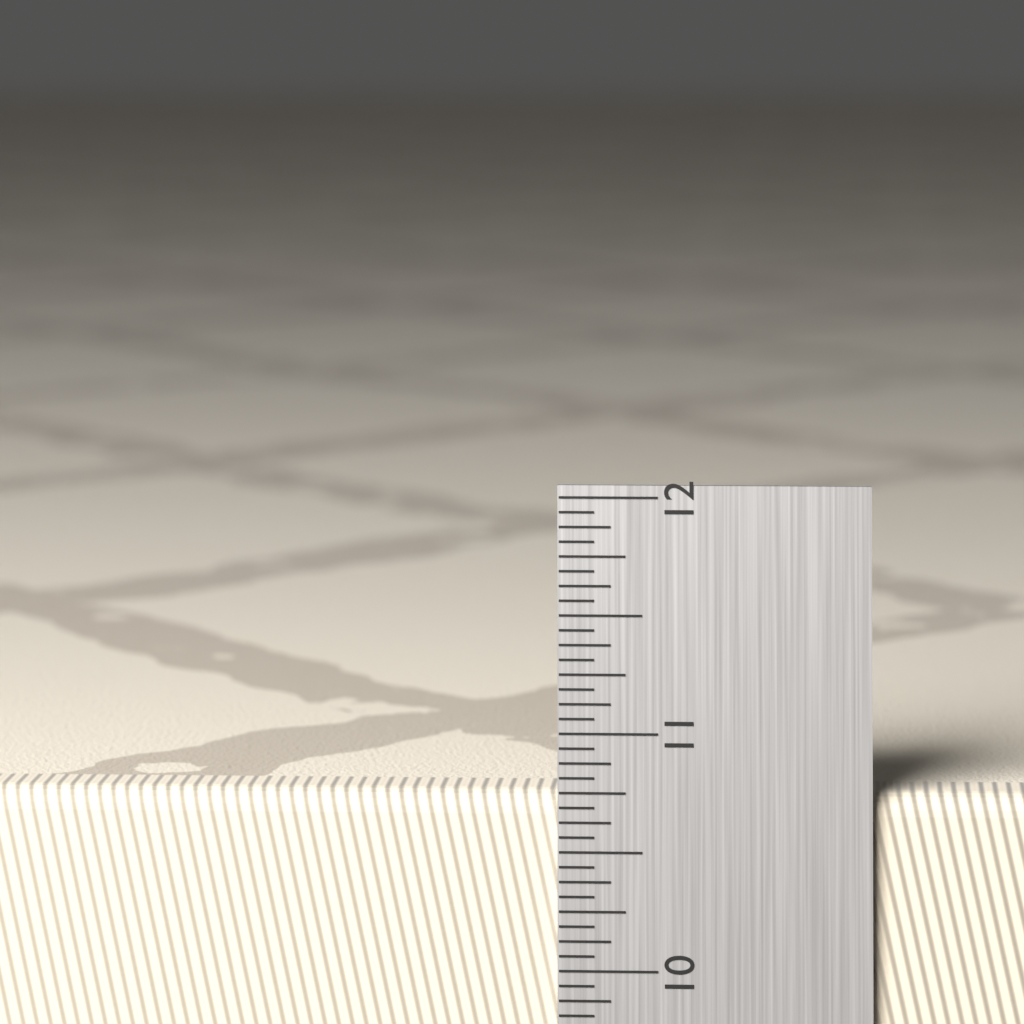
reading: 10.7500 in
